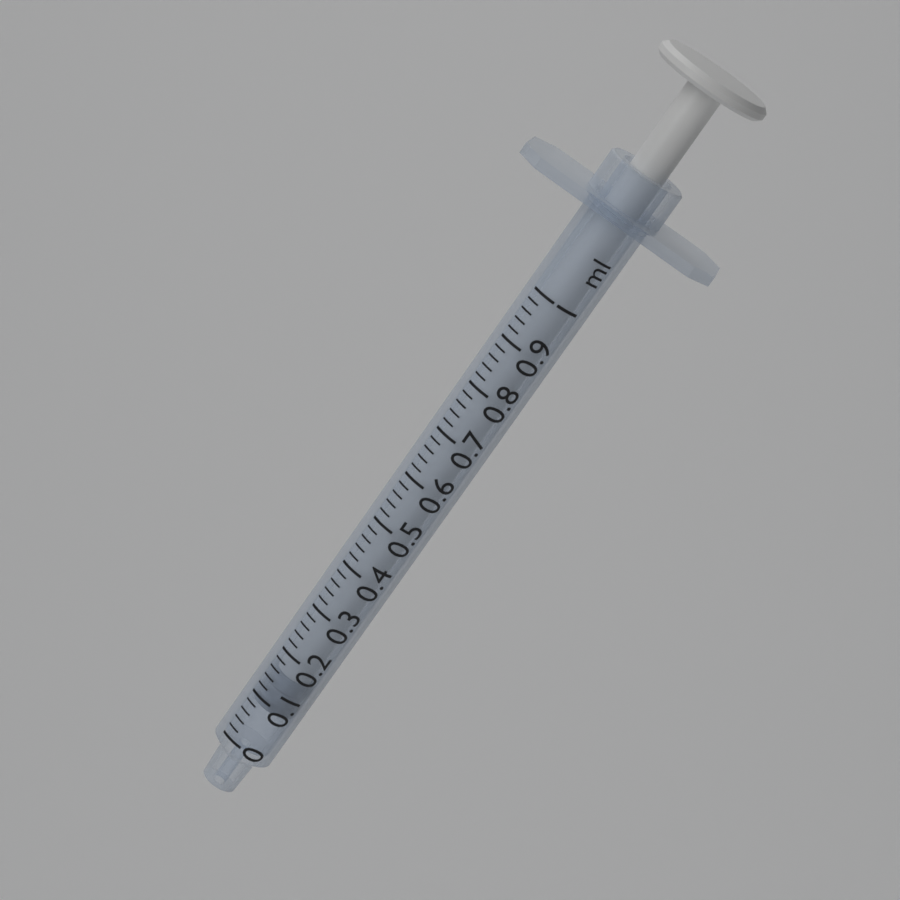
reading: 0.08 ml
